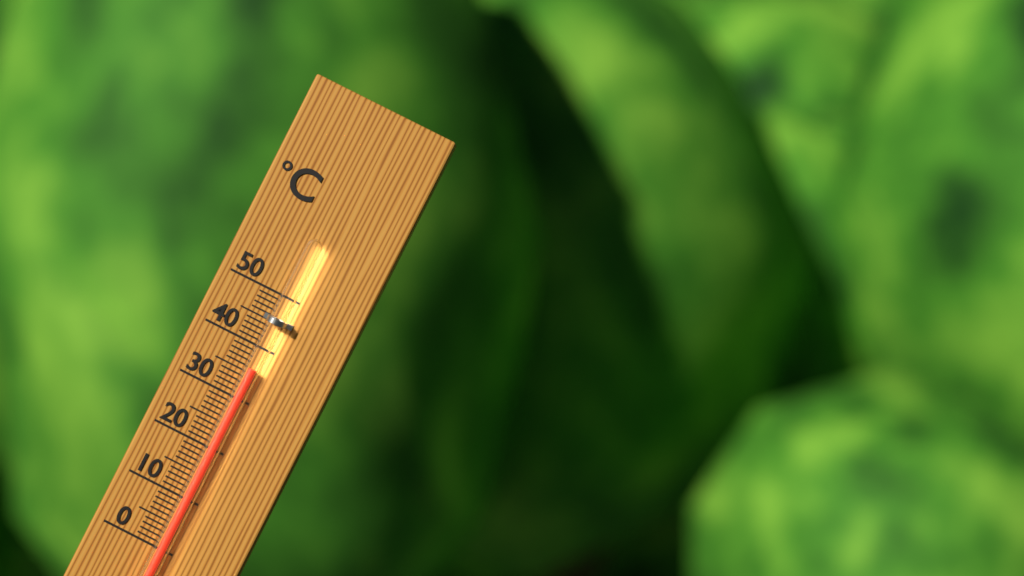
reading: 36 °C
